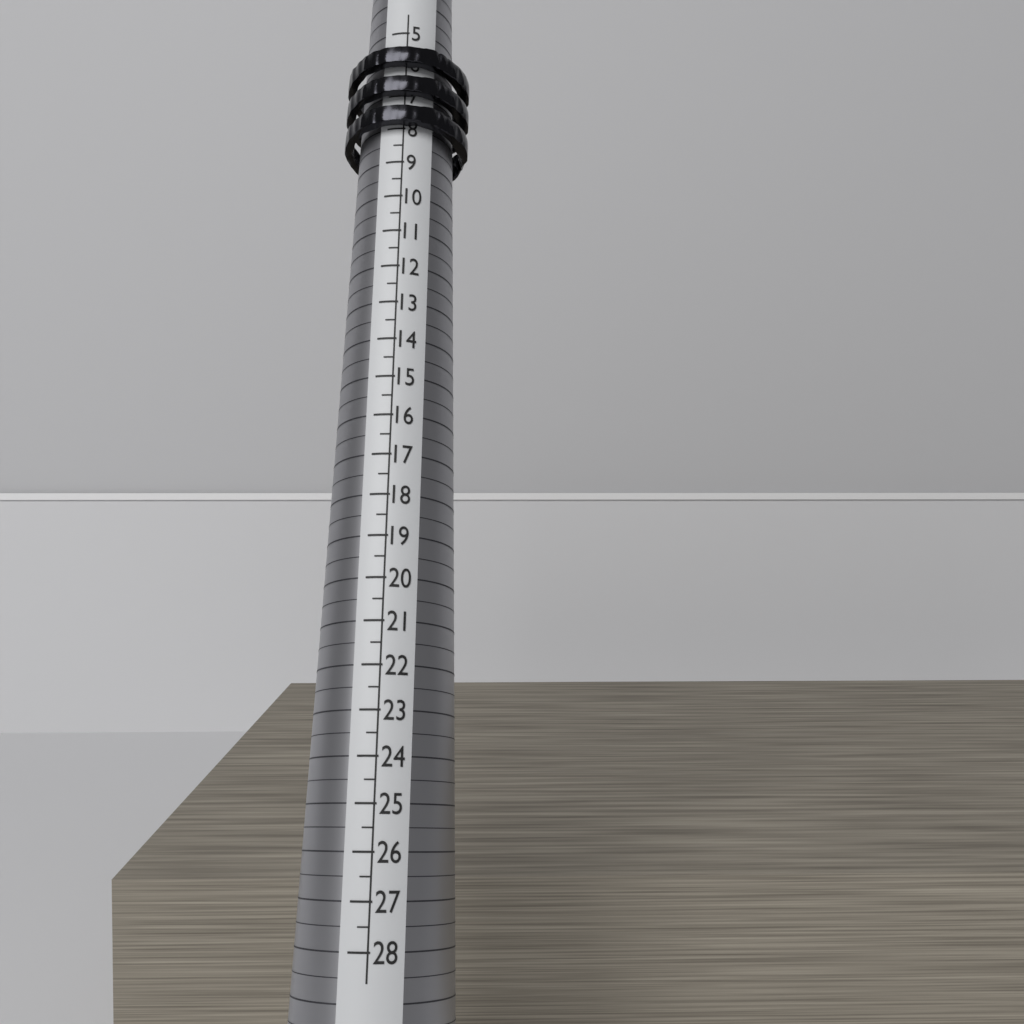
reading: 8.0 (no unit)
